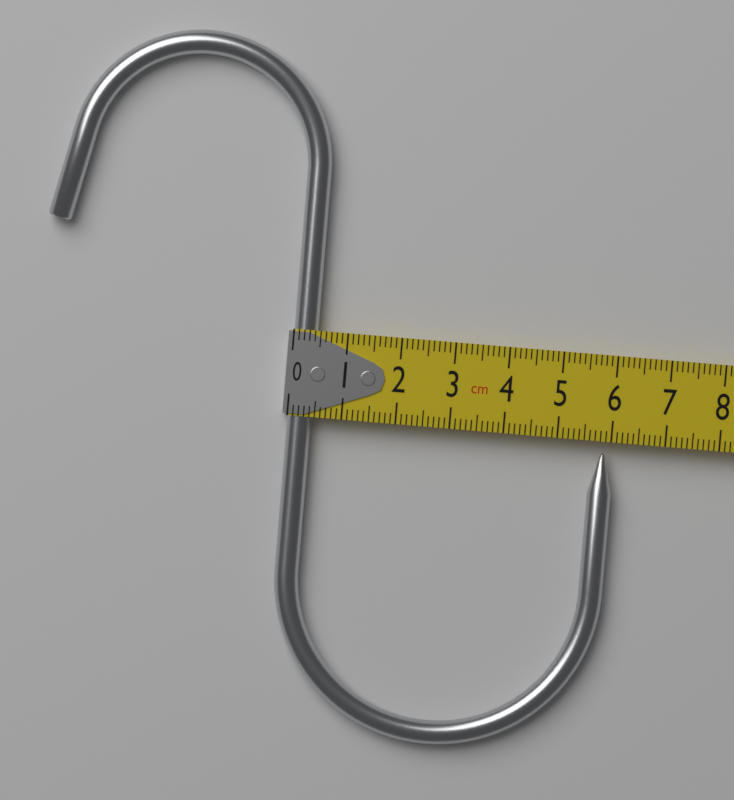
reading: 6.1 cm
